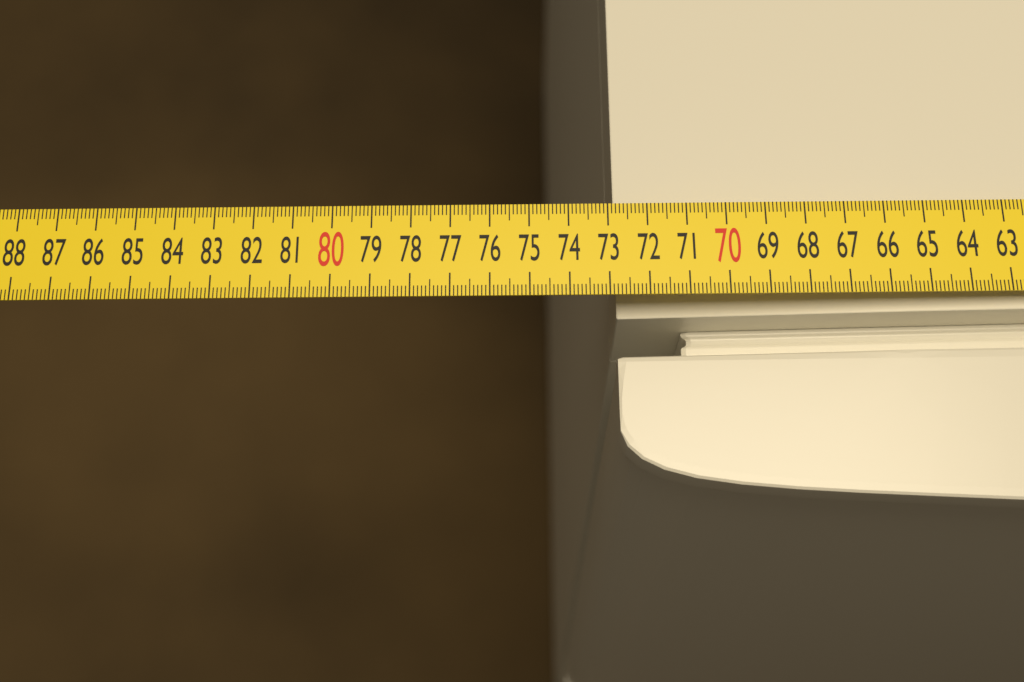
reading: 72.8 cm
